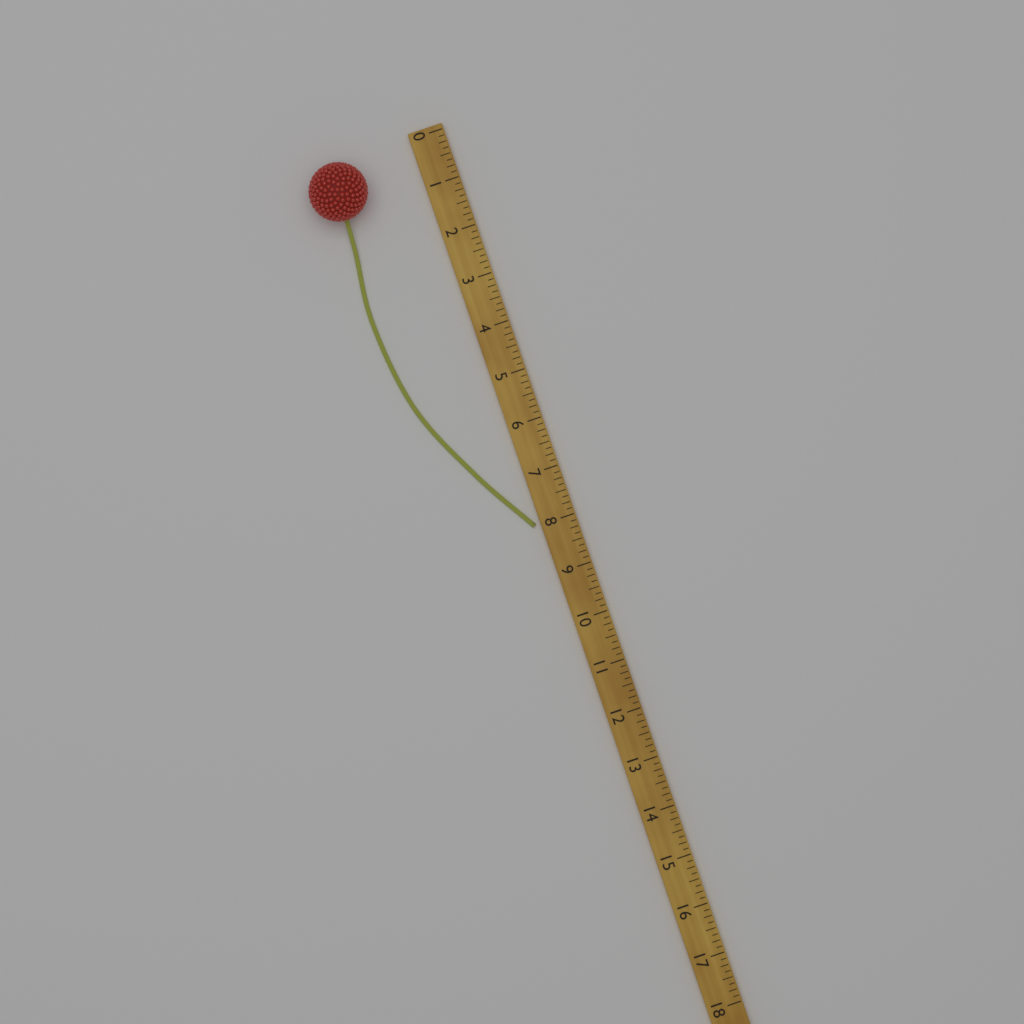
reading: 8.000 (no unit)
